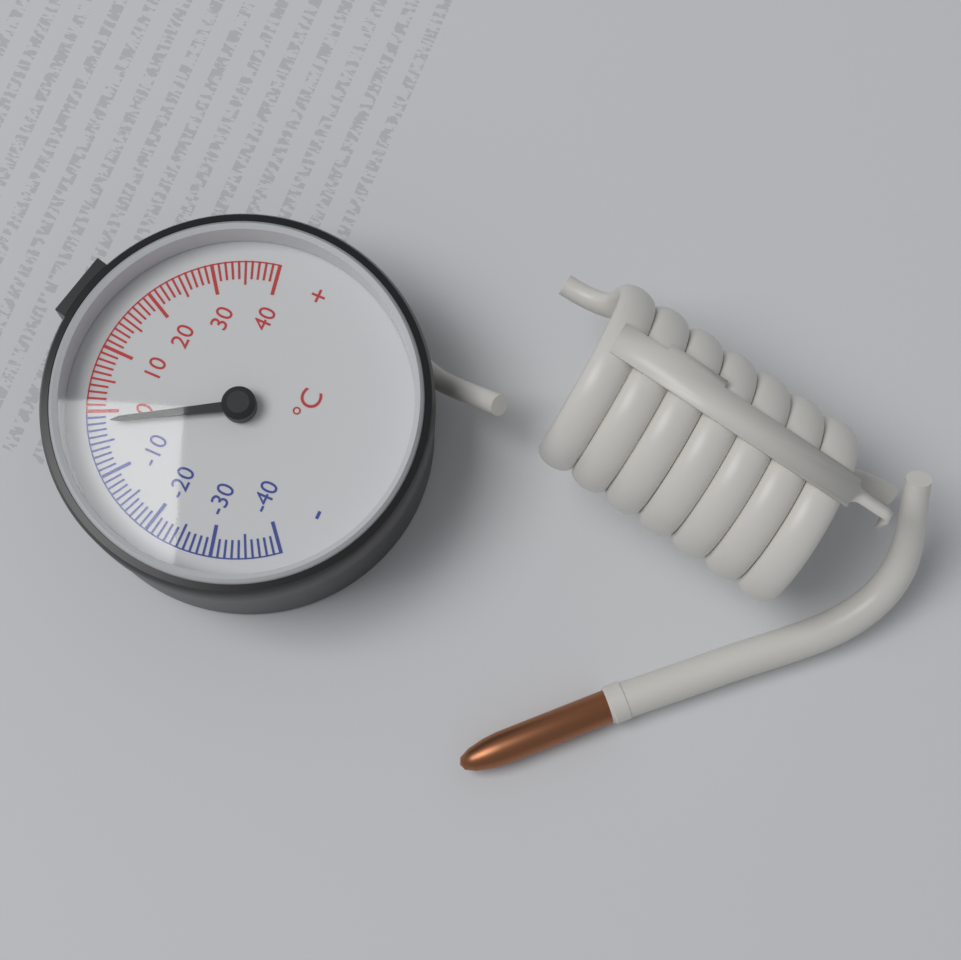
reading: -2 °C
